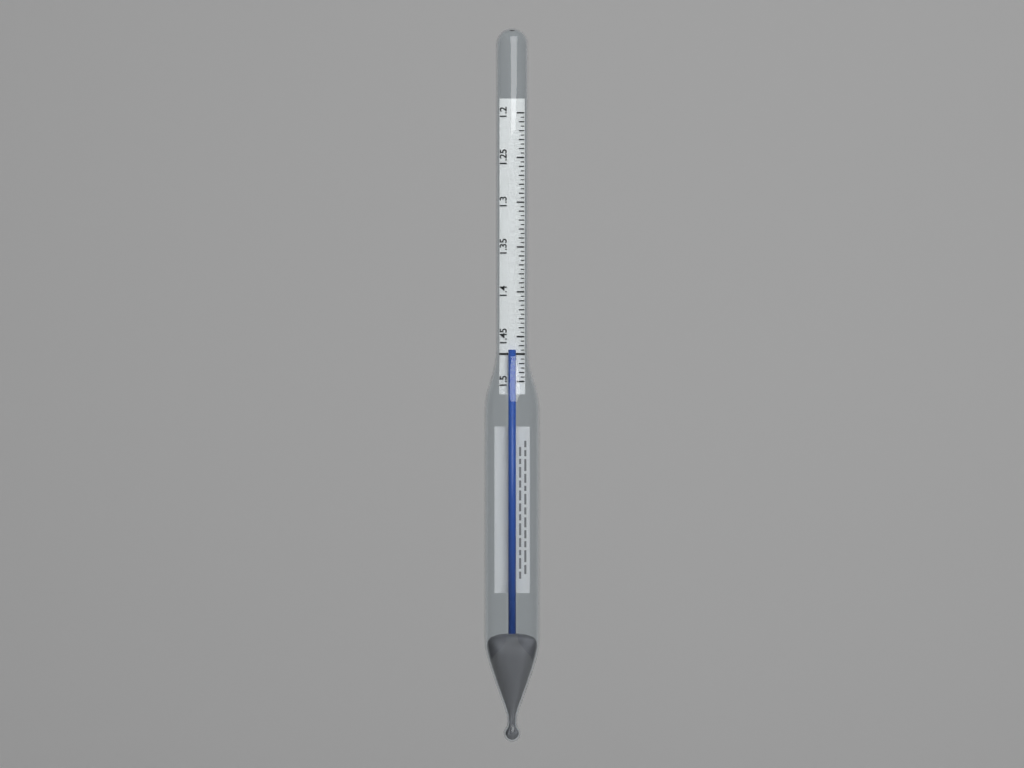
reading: 1.465 (no unit)
